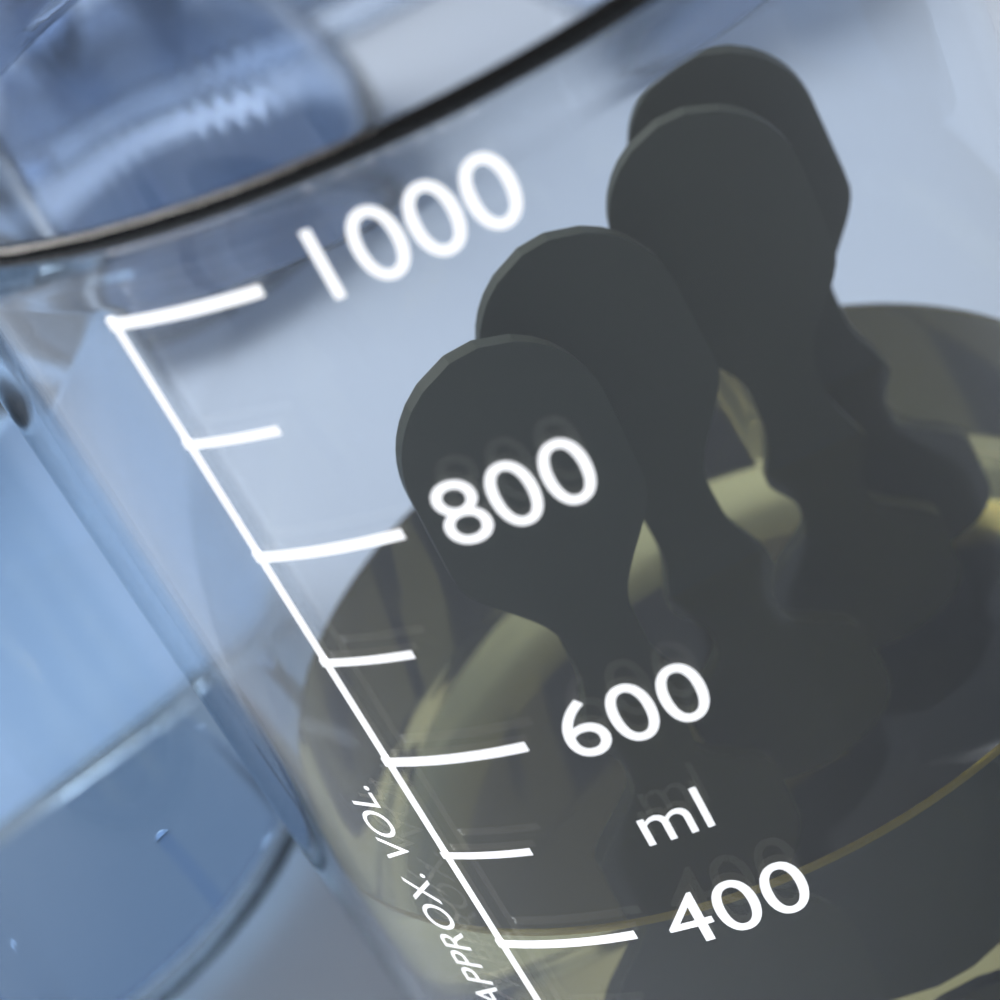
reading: 400 ml
